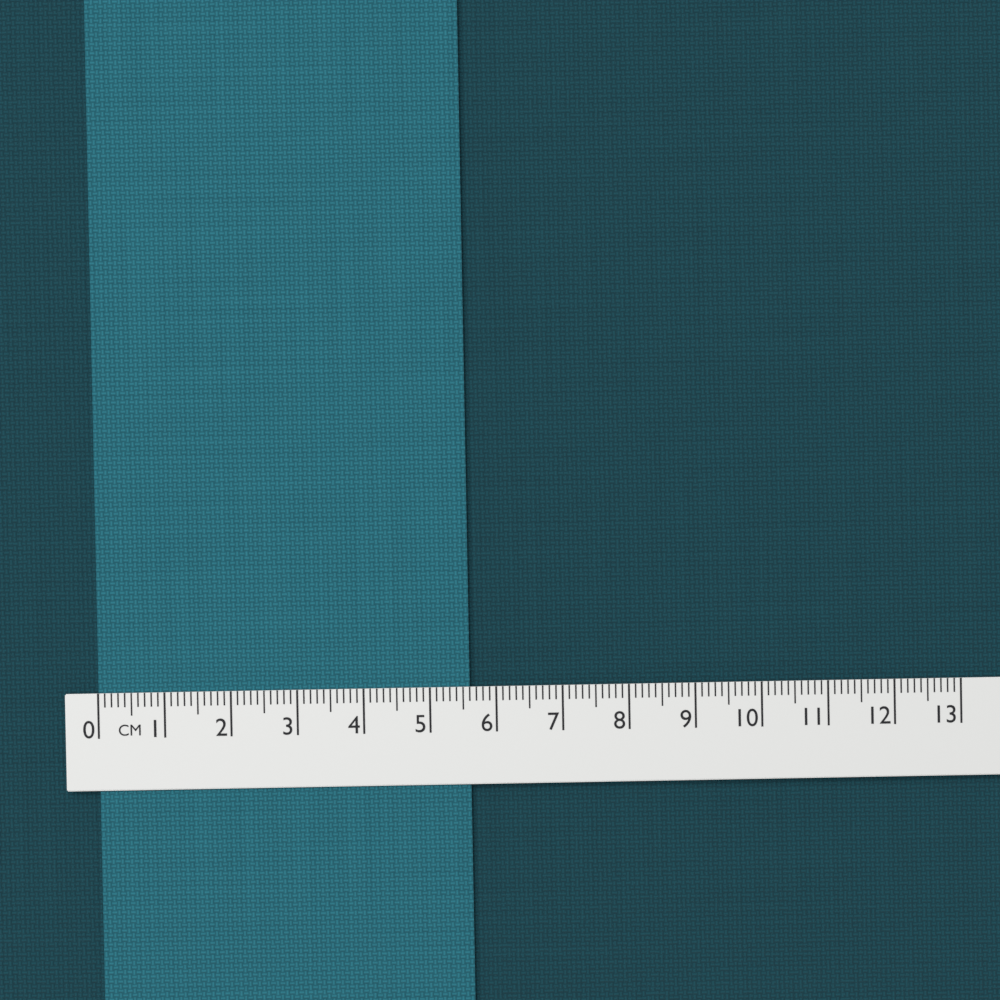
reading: 5.6 cm
